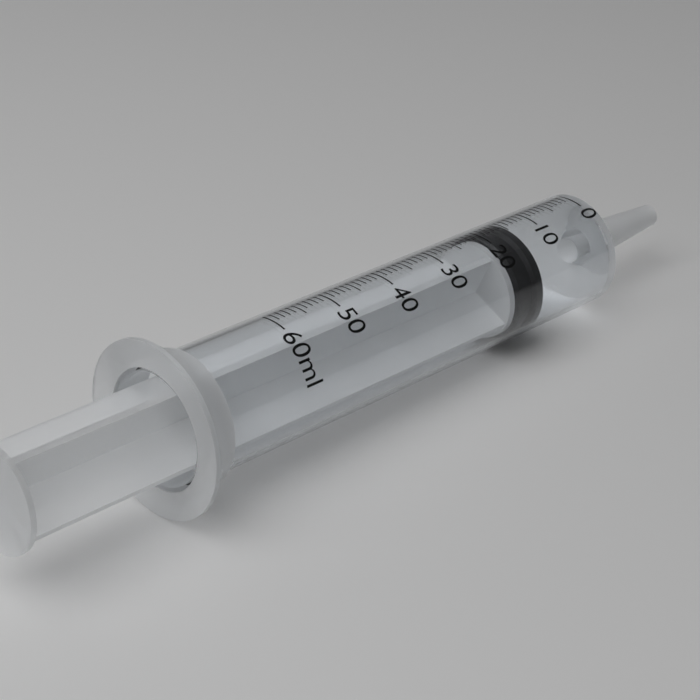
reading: 14 ml
